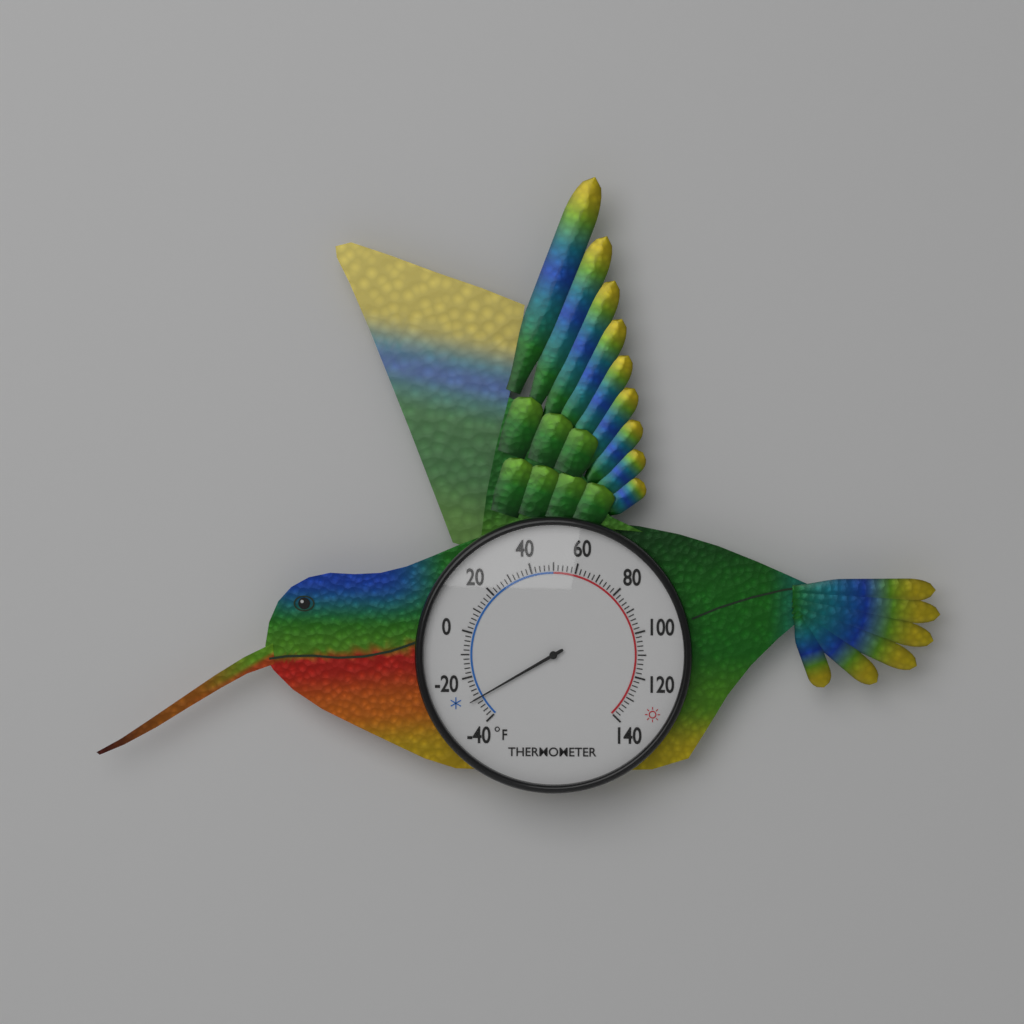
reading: -30 °F
